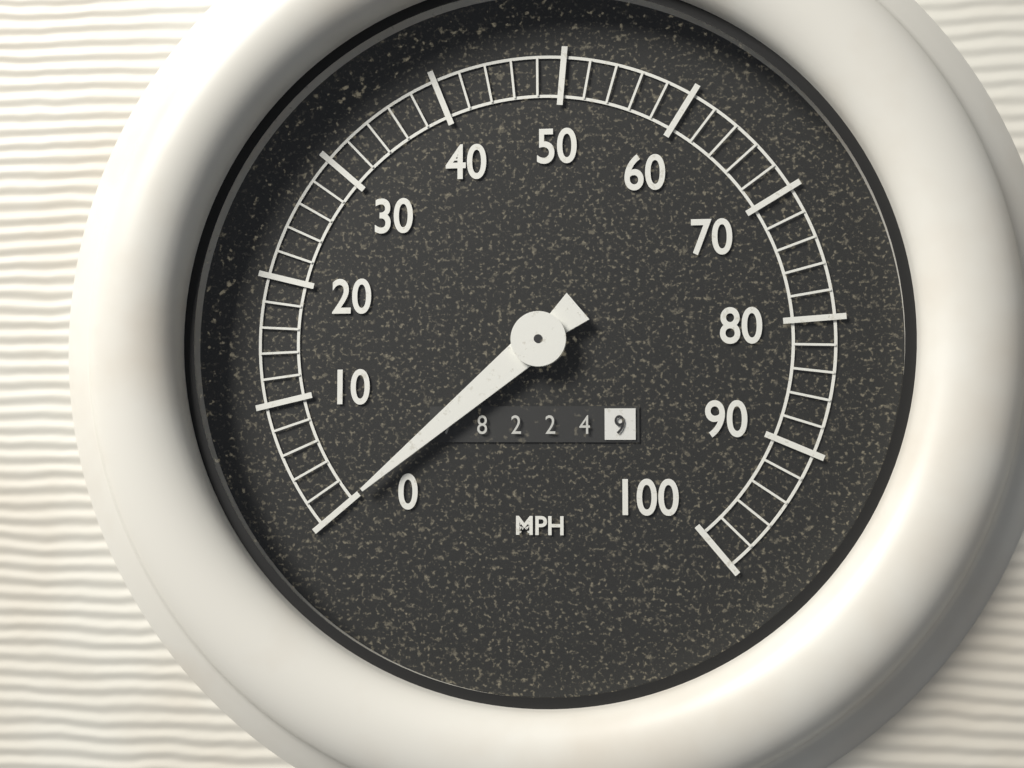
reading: 0 MPH
